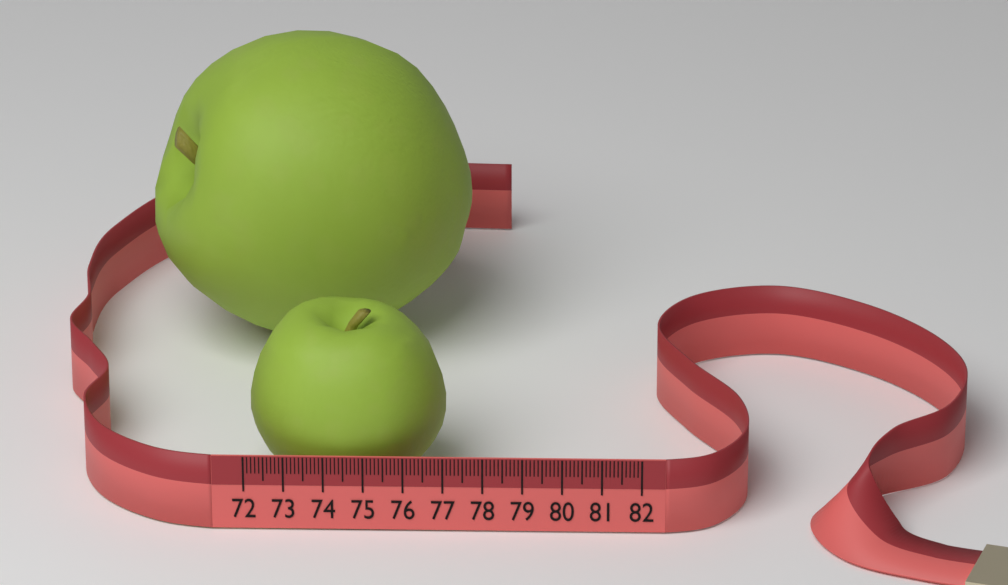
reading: 77.0 (no unit)
